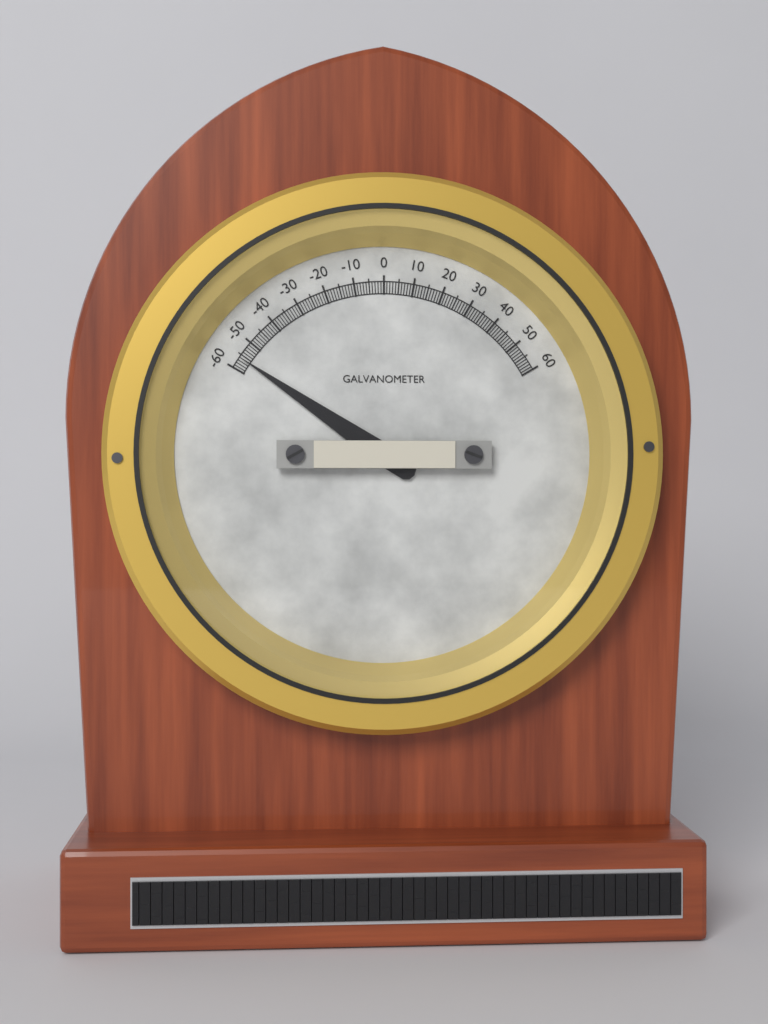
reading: -56 (no unit)
